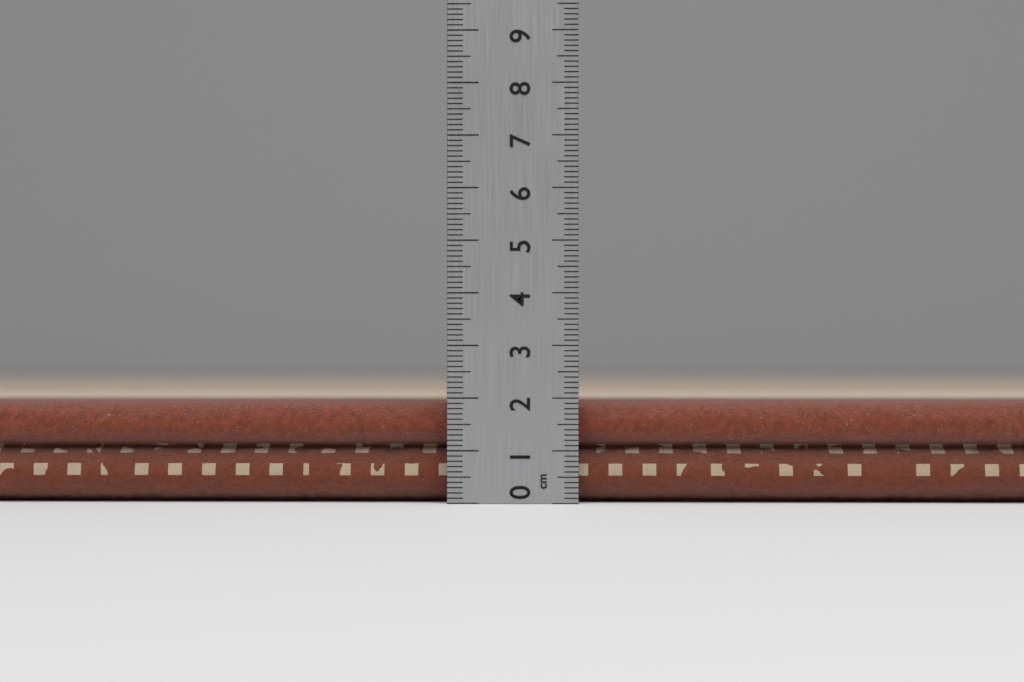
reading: 1.9 cm
